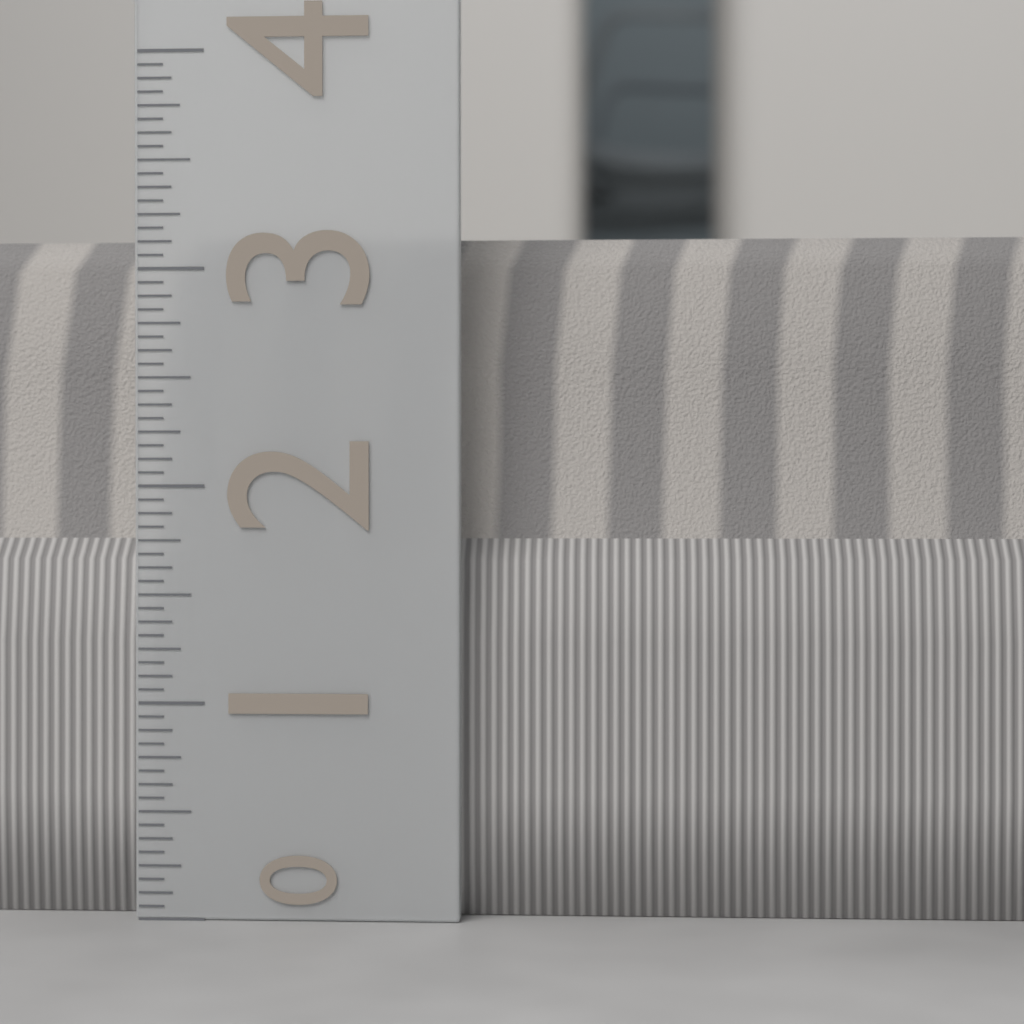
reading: 3.1875 (no unit)
